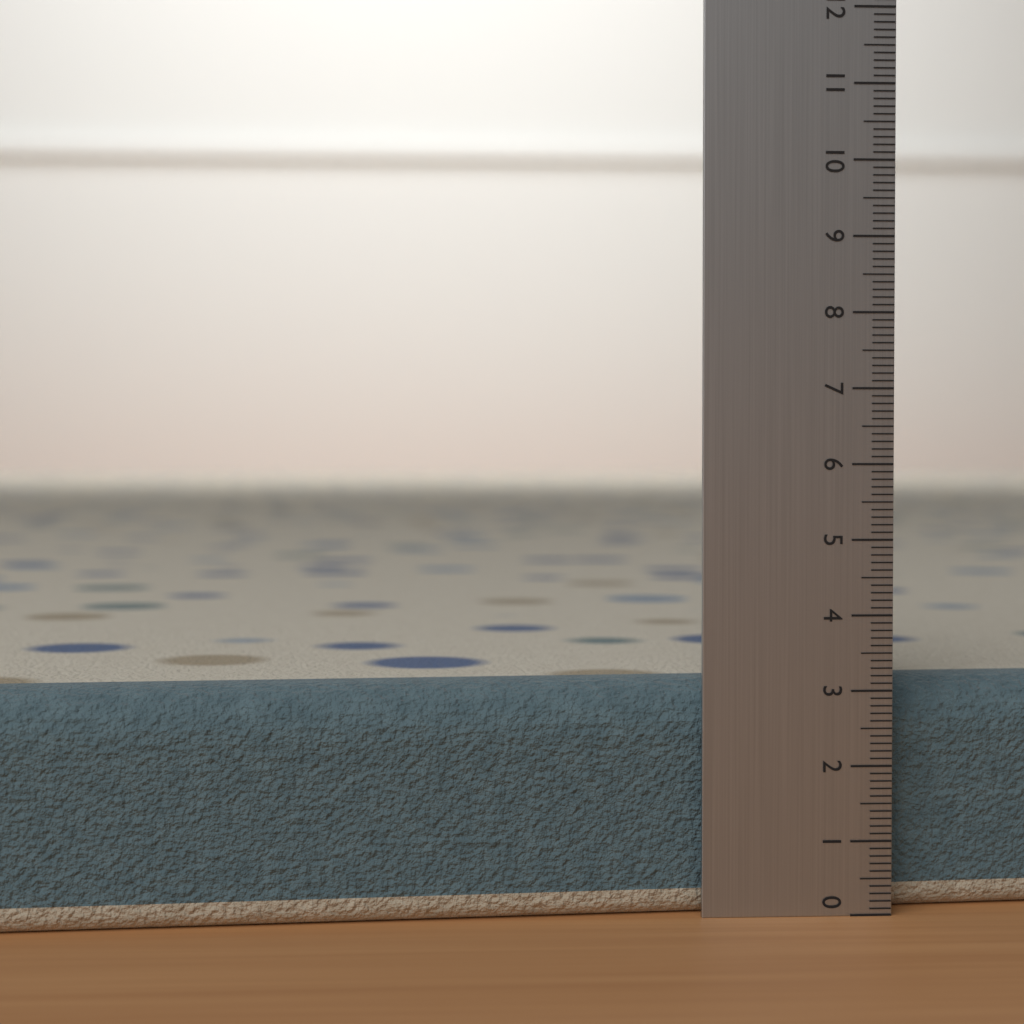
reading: 3.1 (no unit)
